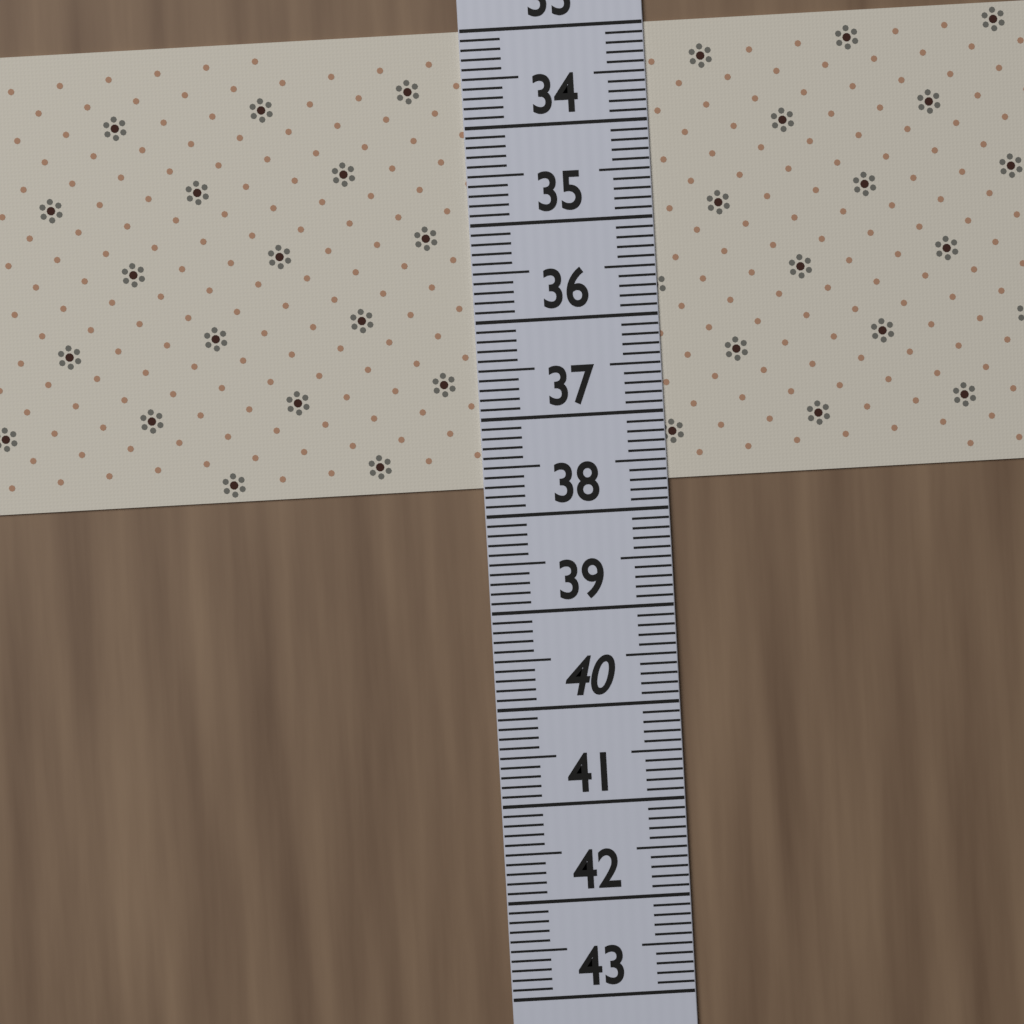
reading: 37.7 (no unit)
